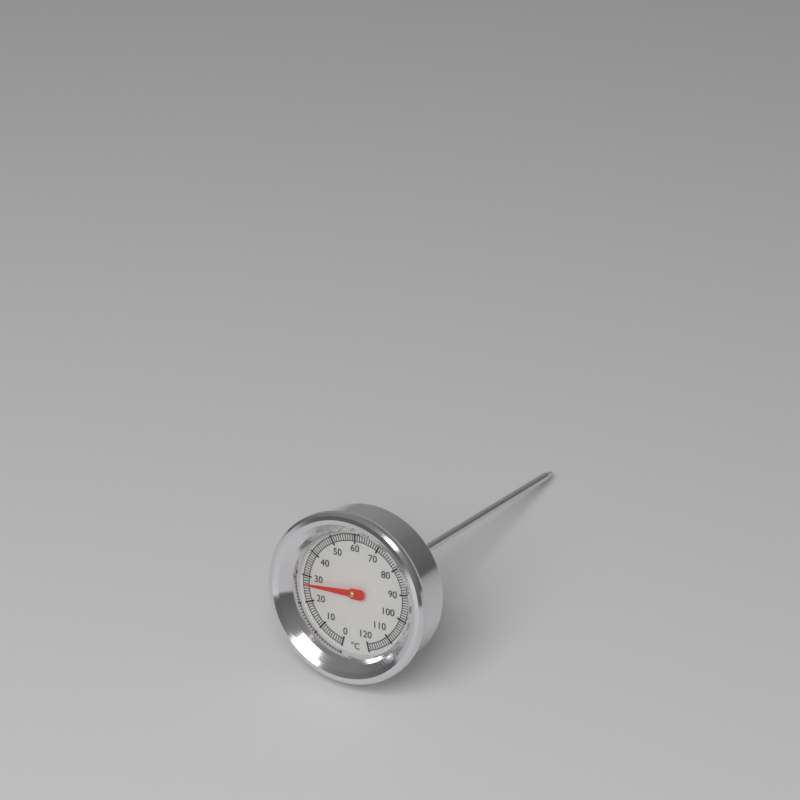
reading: 27 °C
